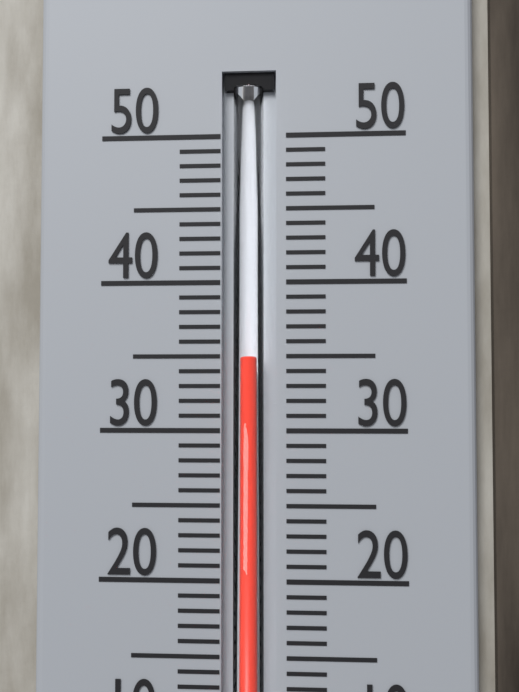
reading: 35 °C
